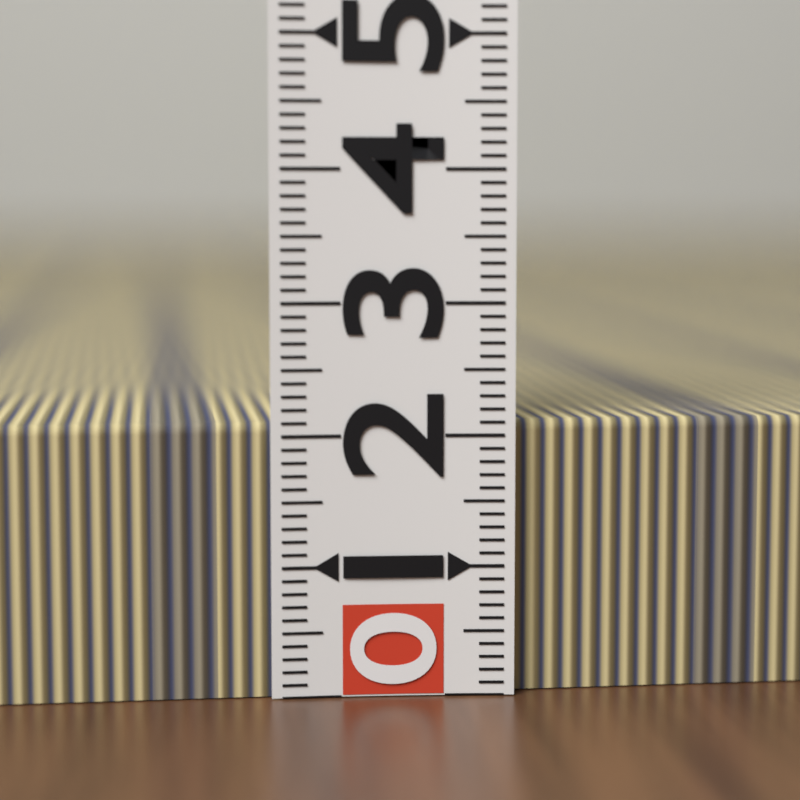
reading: 2.1 (no unit)
